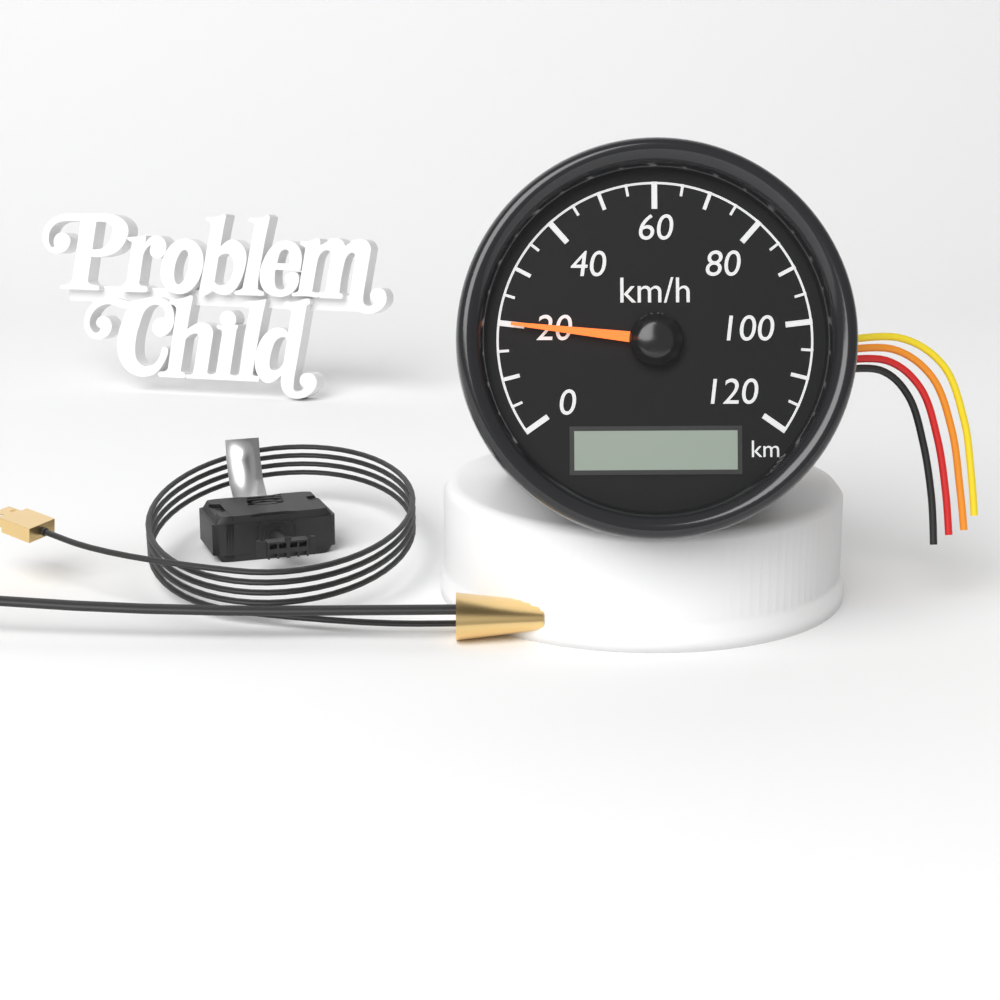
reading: 20 km/h
